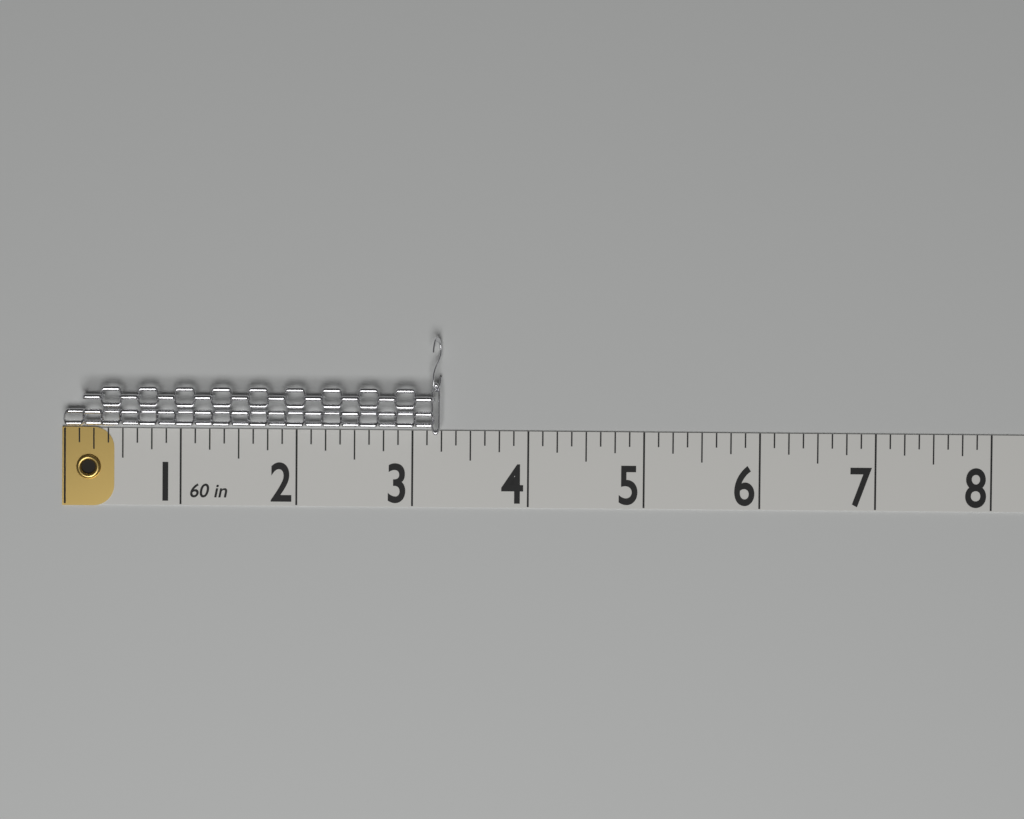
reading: 3.250 in
